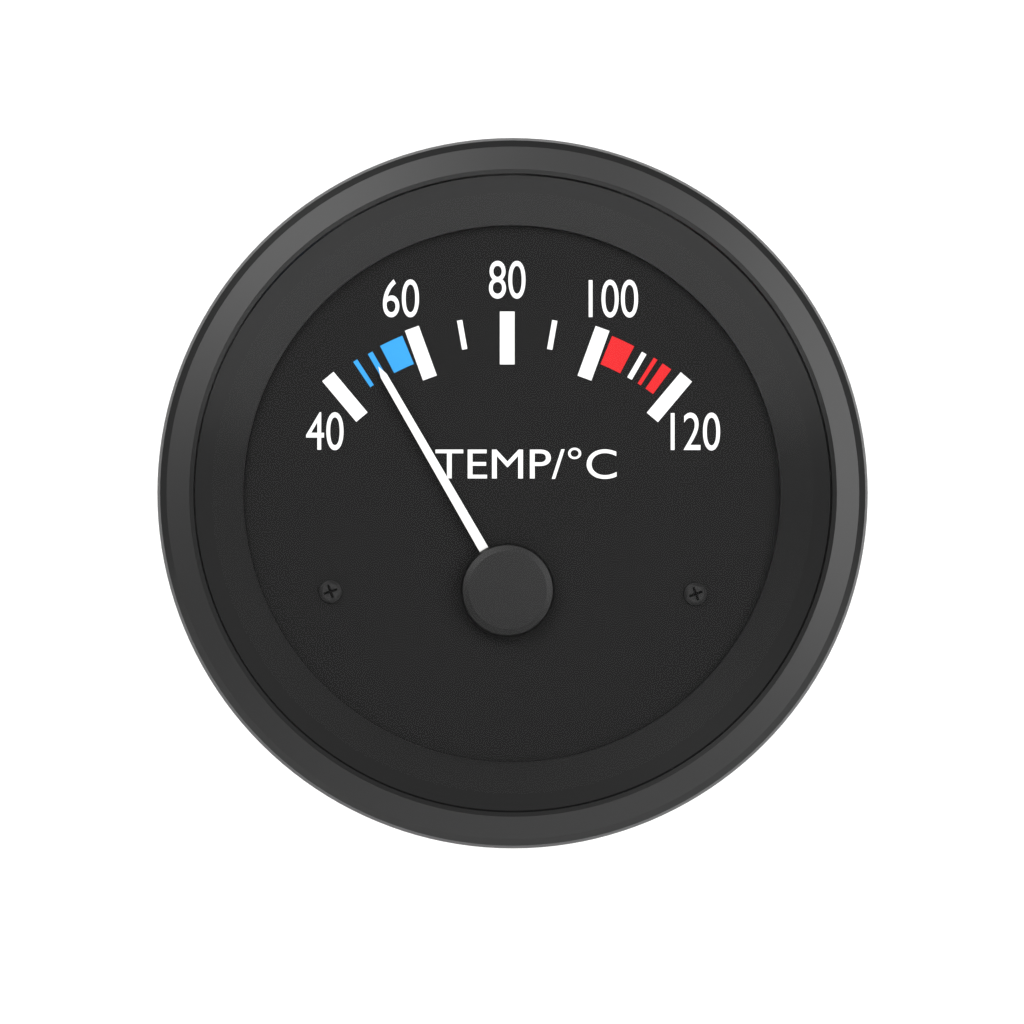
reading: 50 °C
